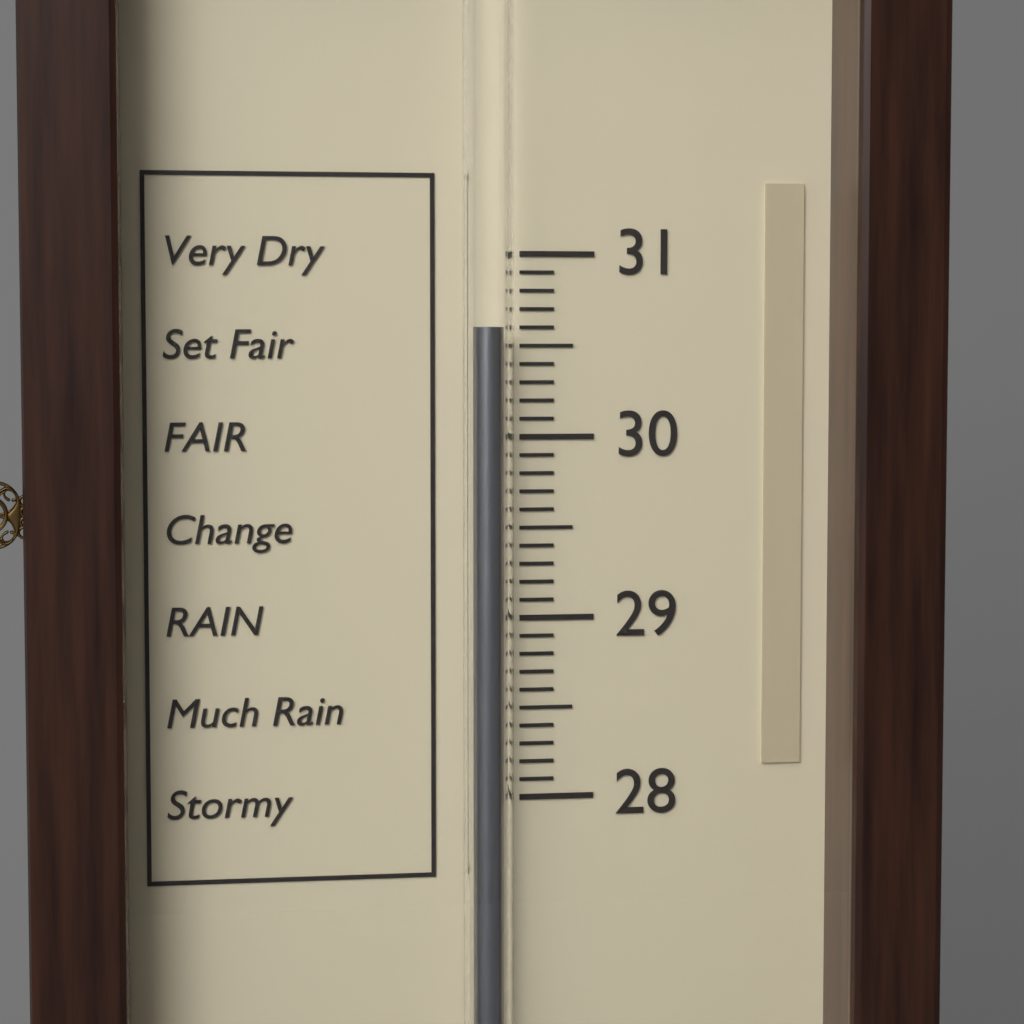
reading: 30.6 (no unit)
